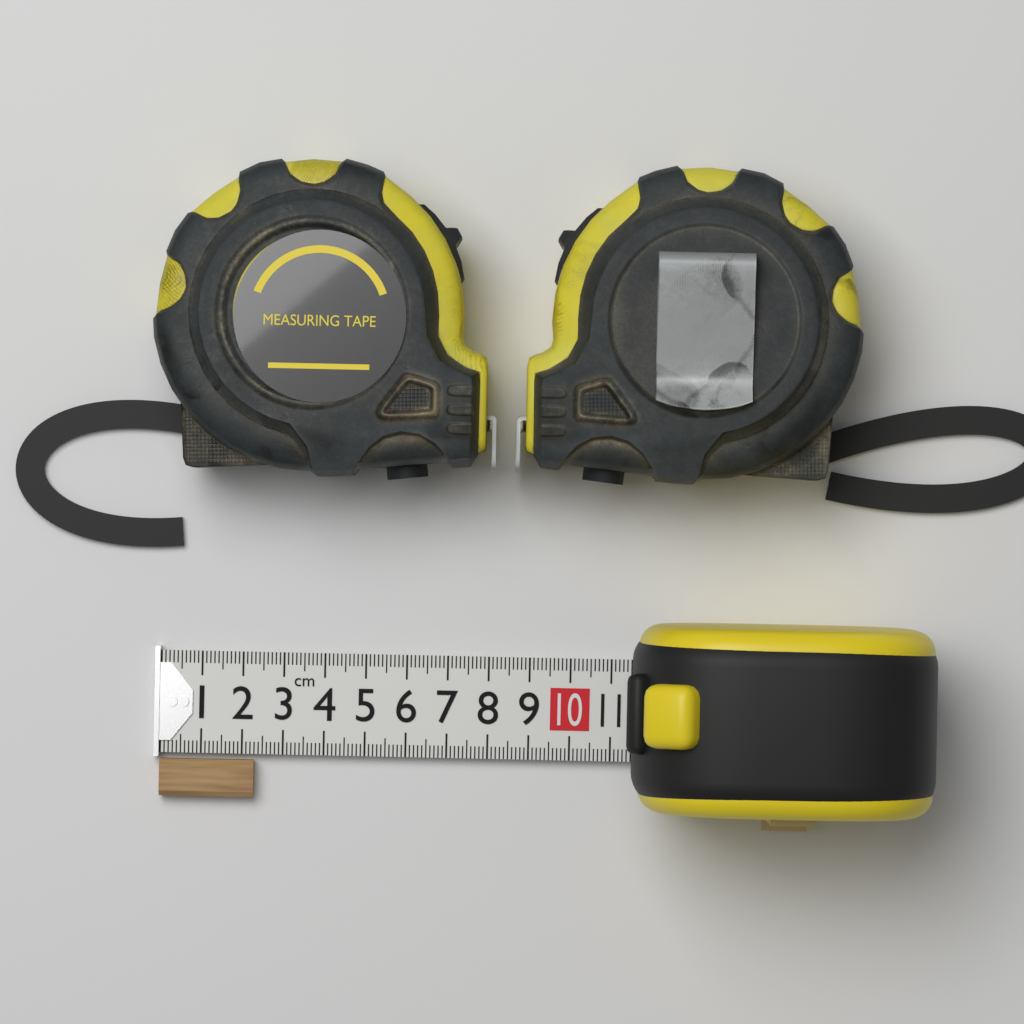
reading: 2.3 cm
